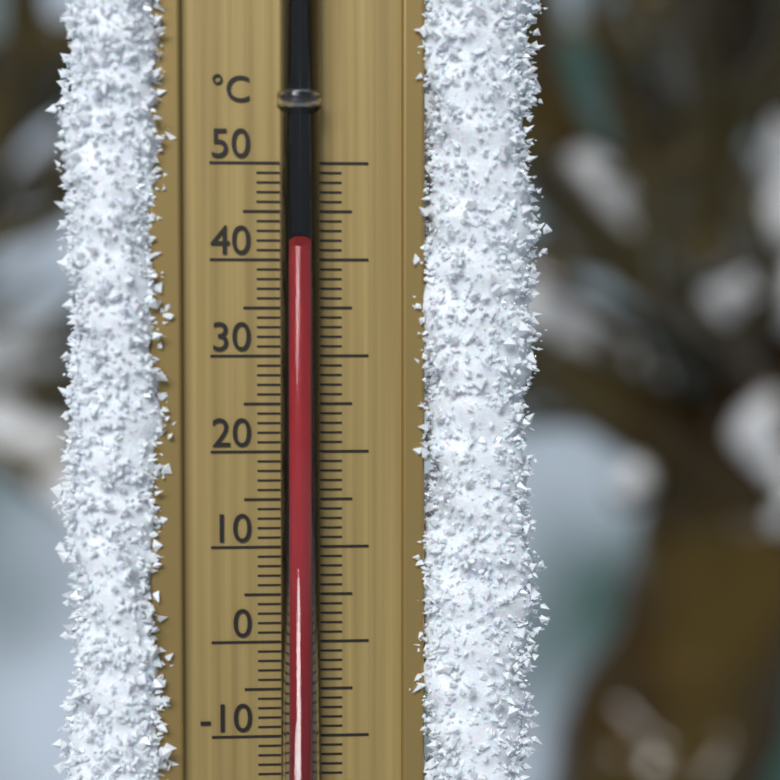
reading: 41 °C
